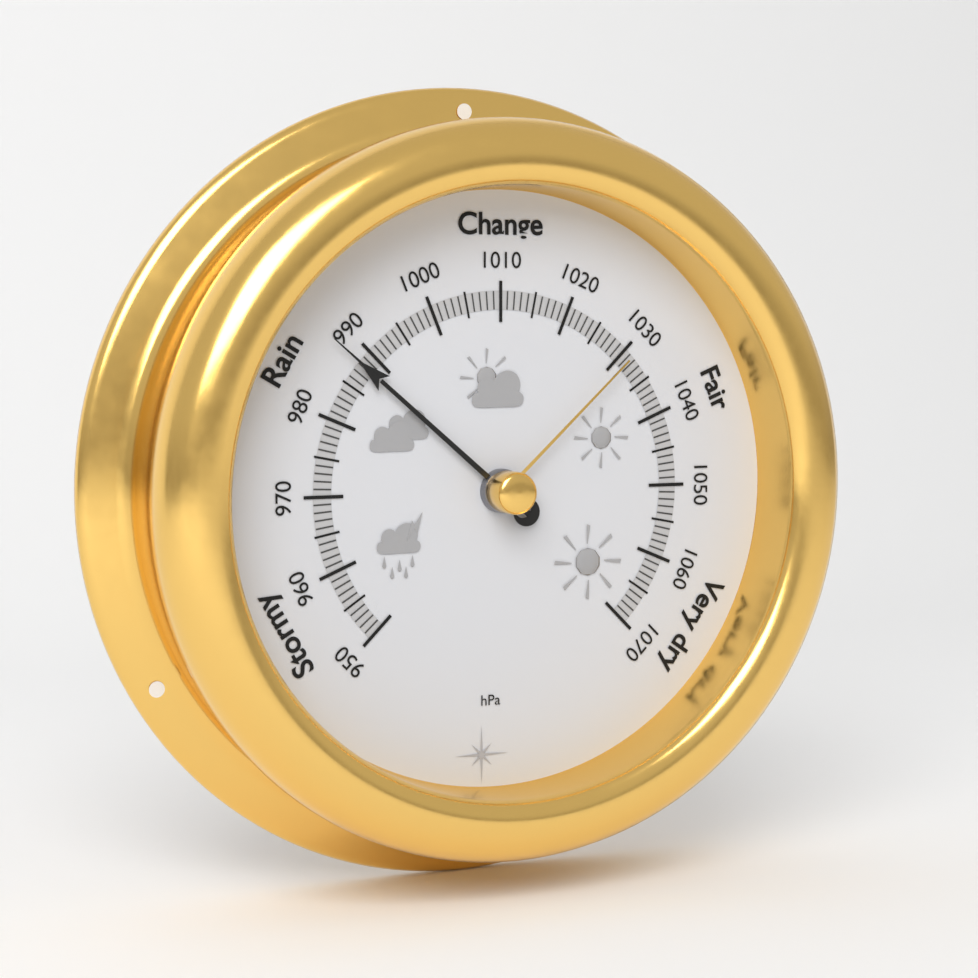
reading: 988 hPa
